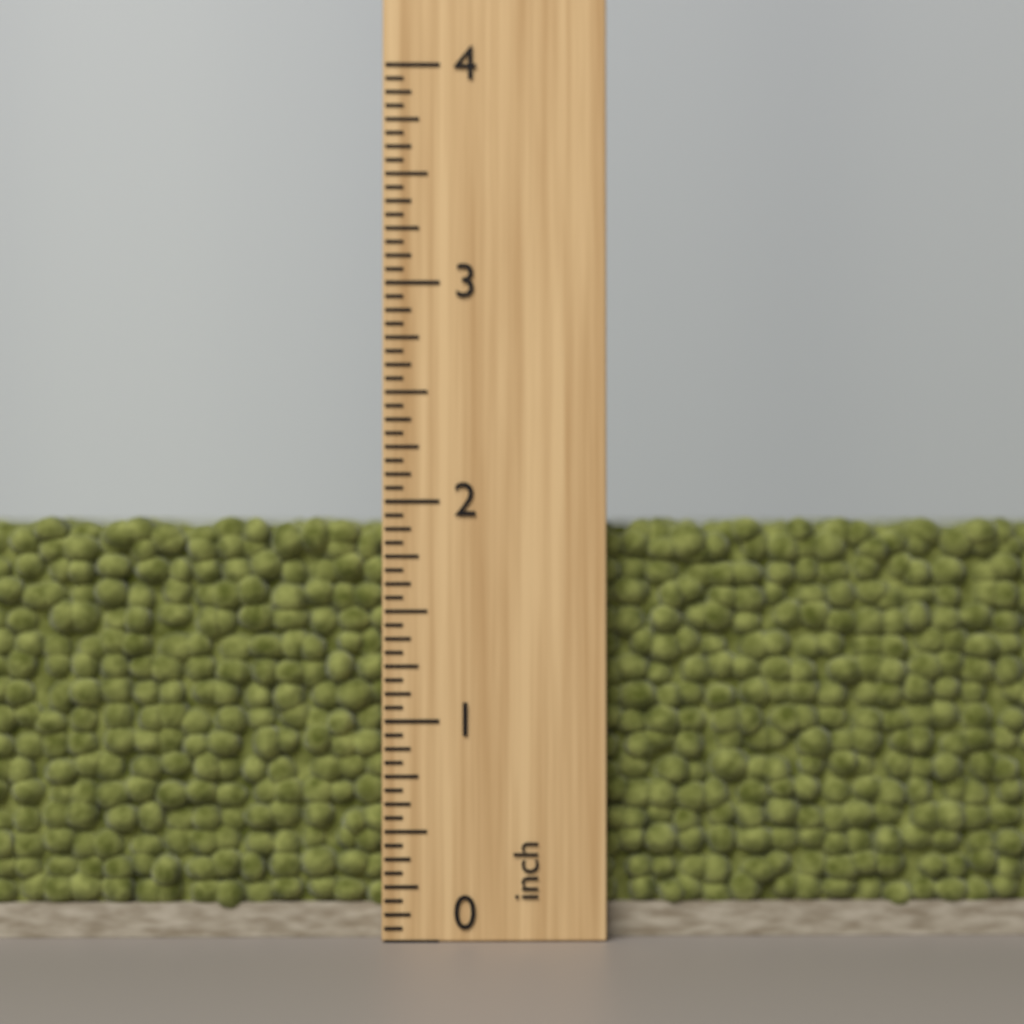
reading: 1.9375 inch
